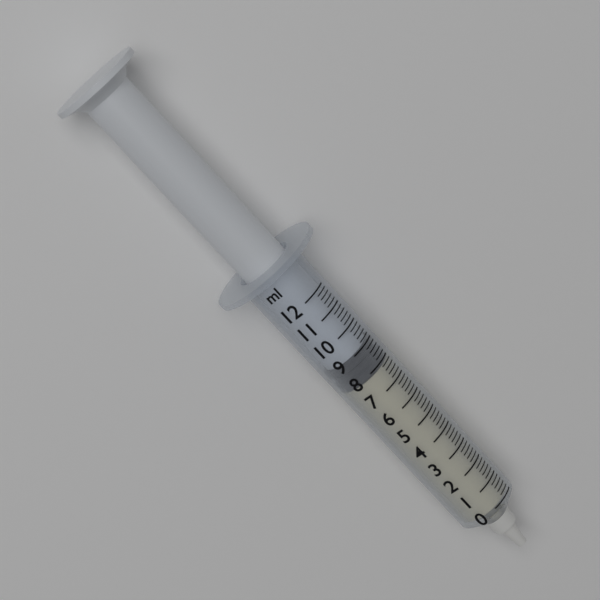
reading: 7.8 ml
